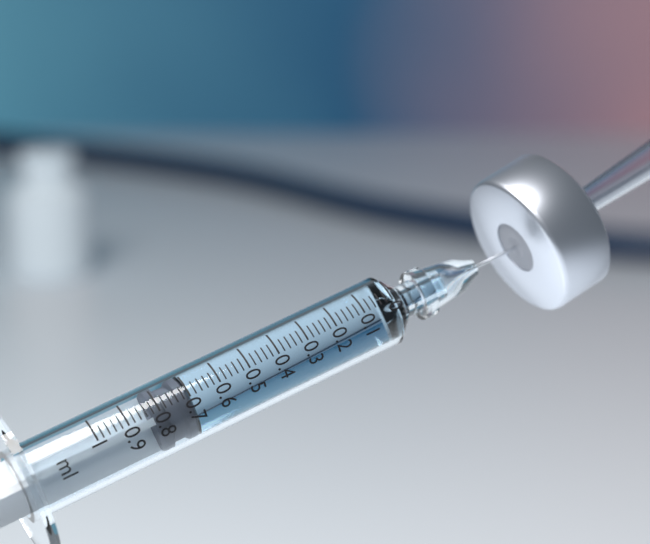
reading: 0.70 ml
